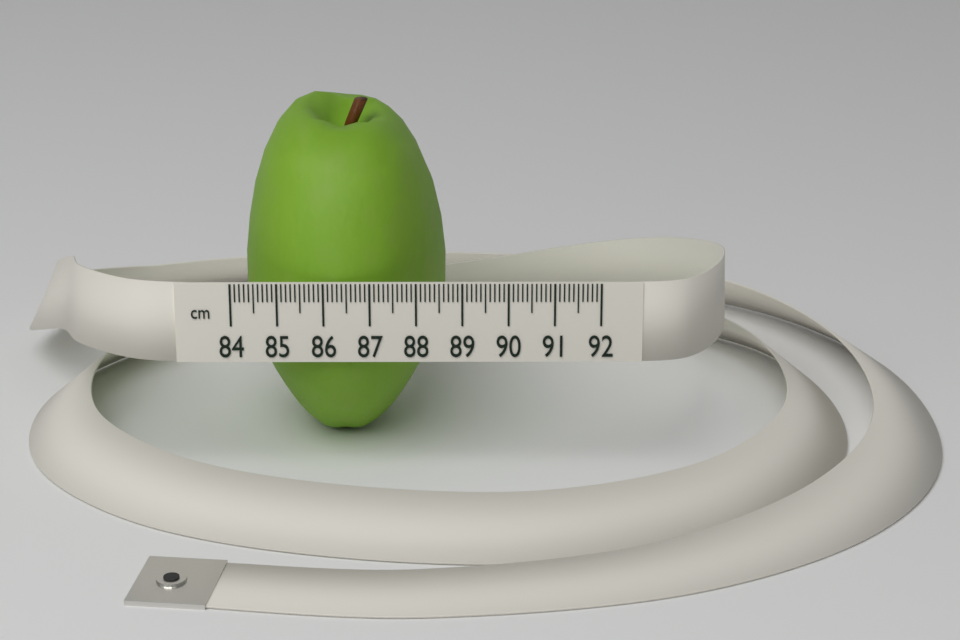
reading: 88.6 cm
